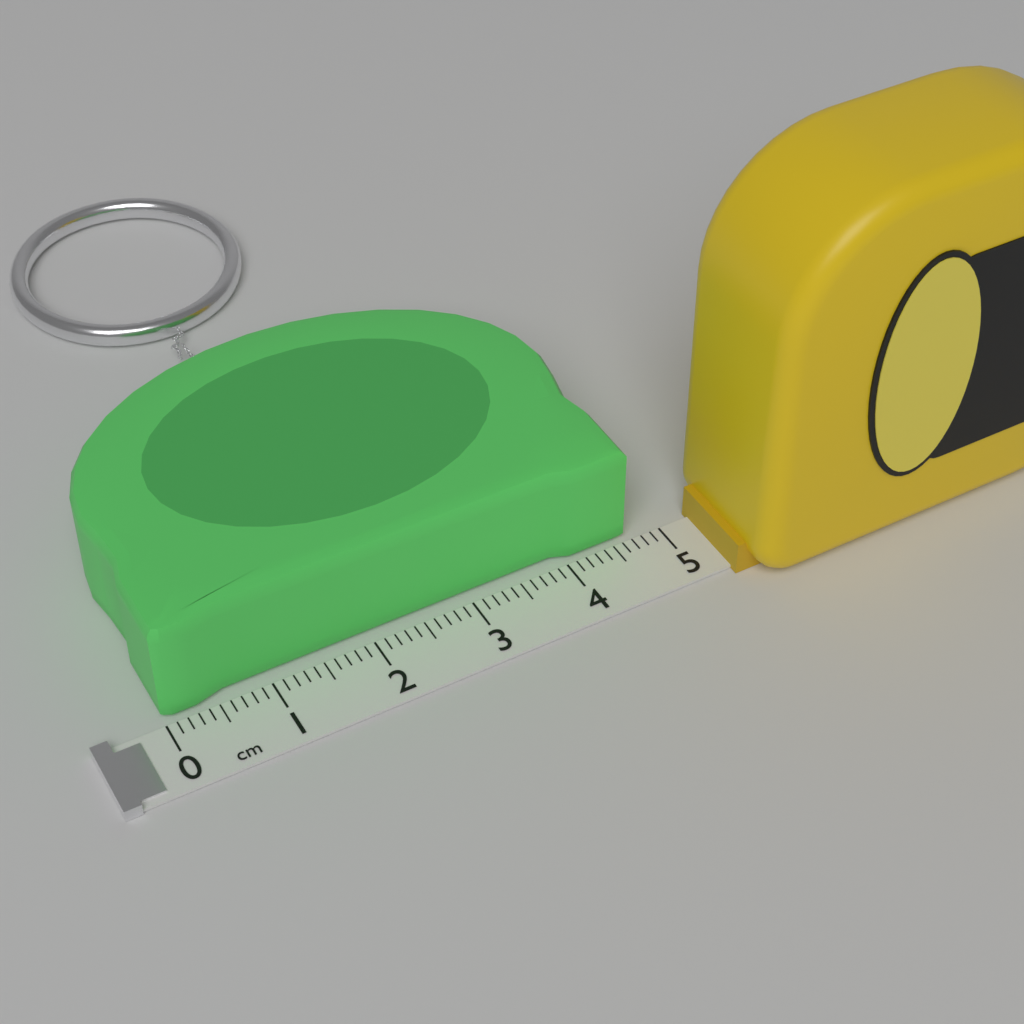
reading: 4.7 cm
